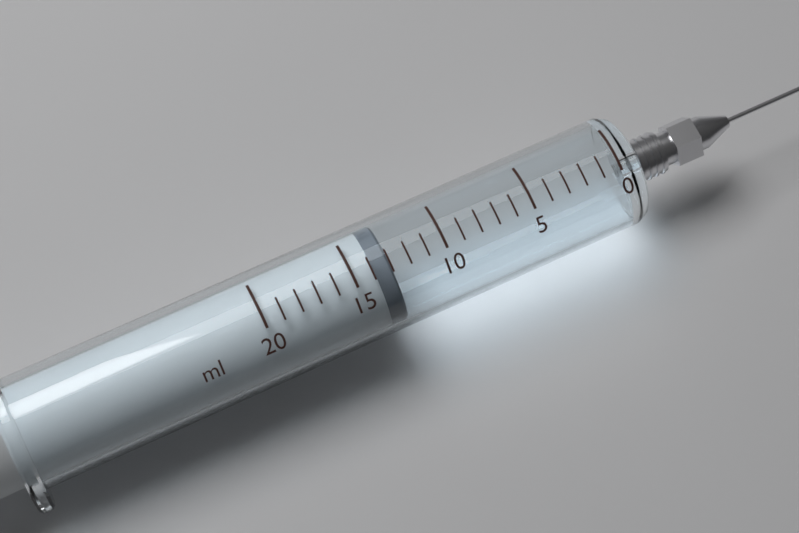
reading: 13 ml
